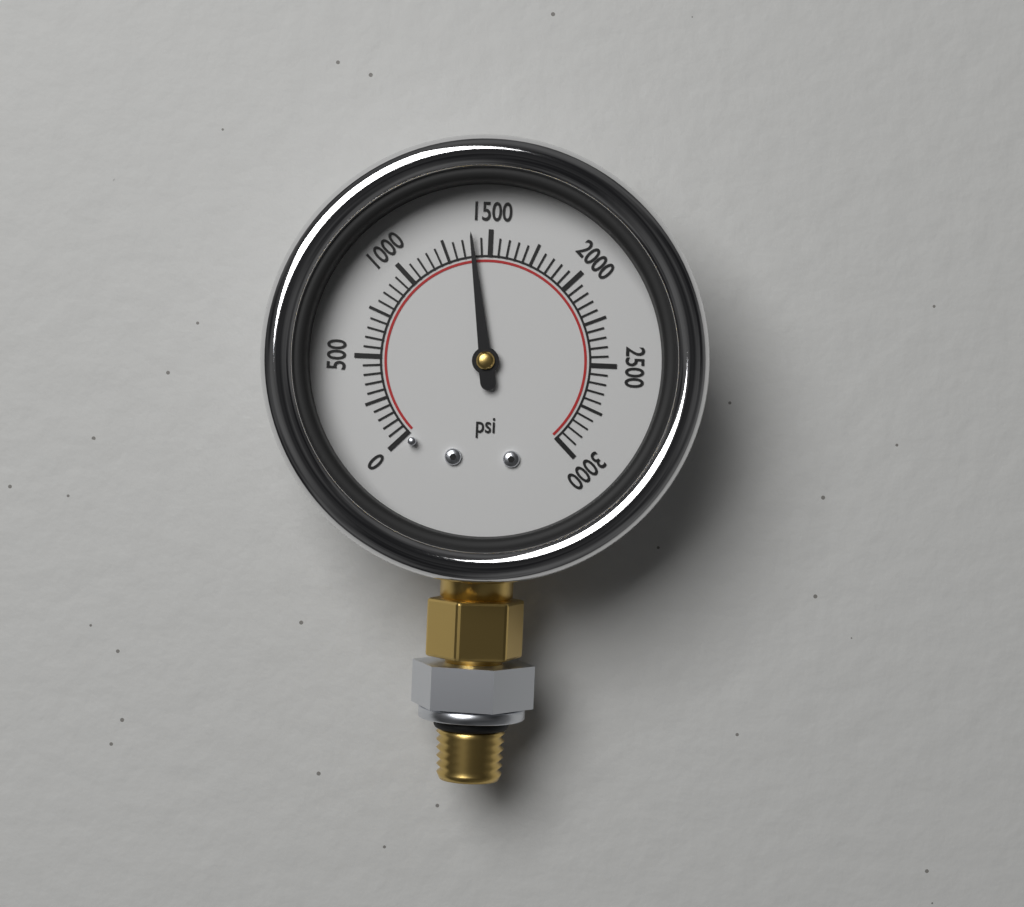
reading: 1400 psi
